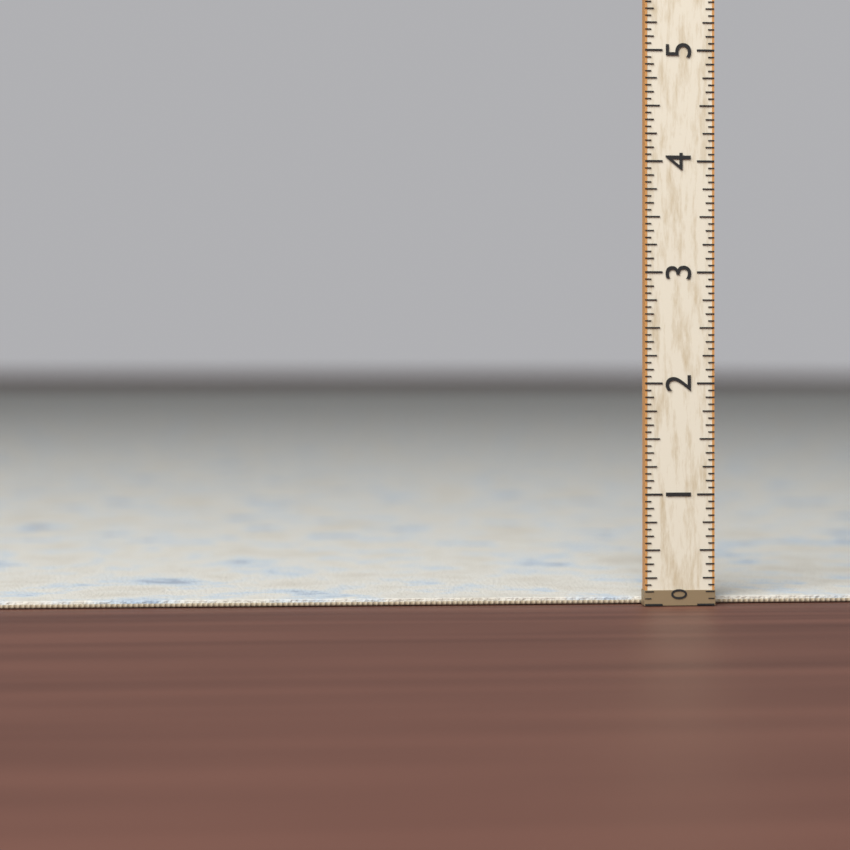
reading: 0.0625 (no unit)
